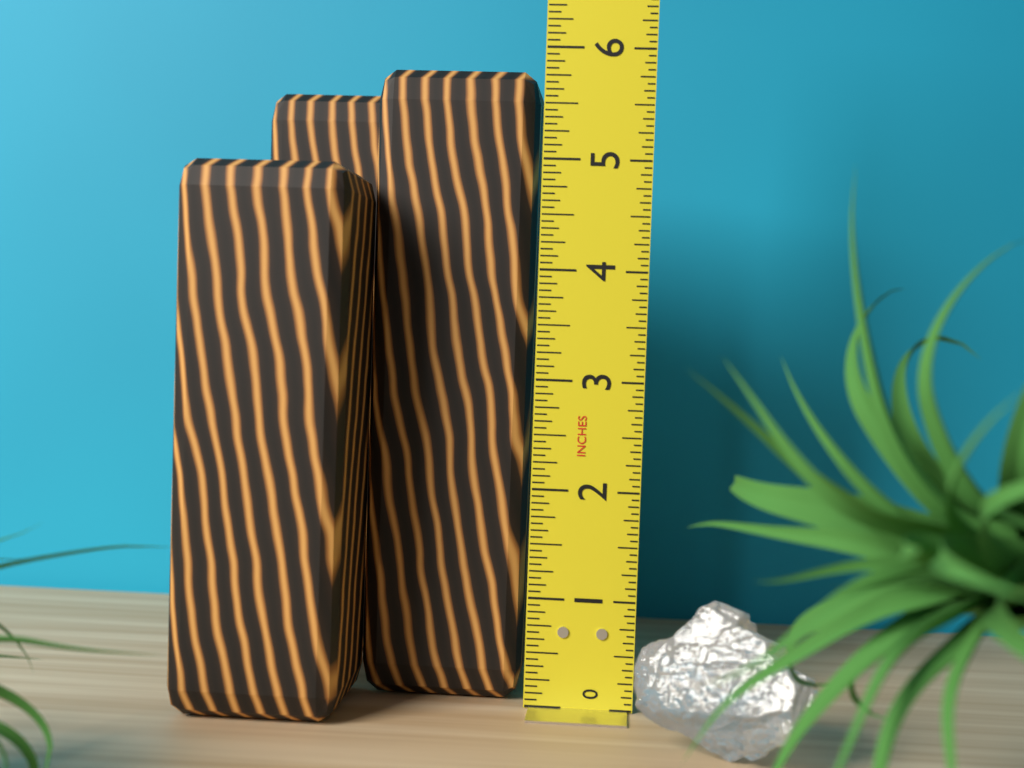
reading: 5.8125 in
